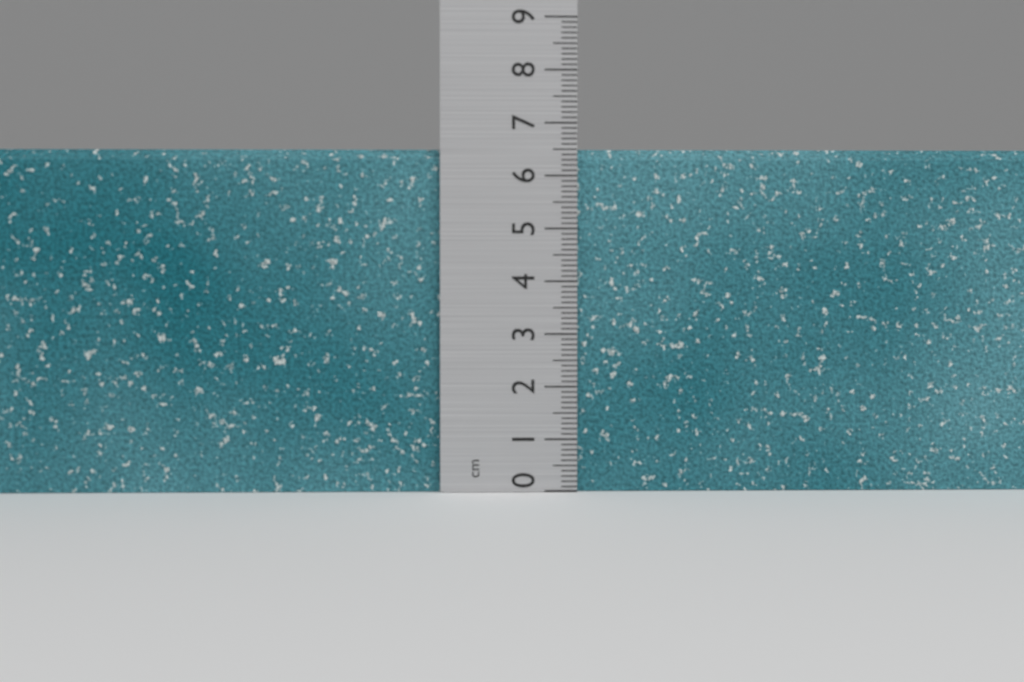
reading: 6.5 cm
